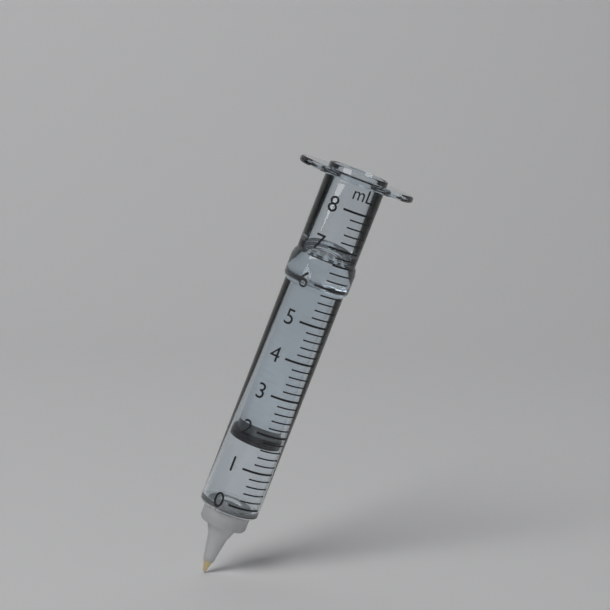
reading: 1.6 ml
